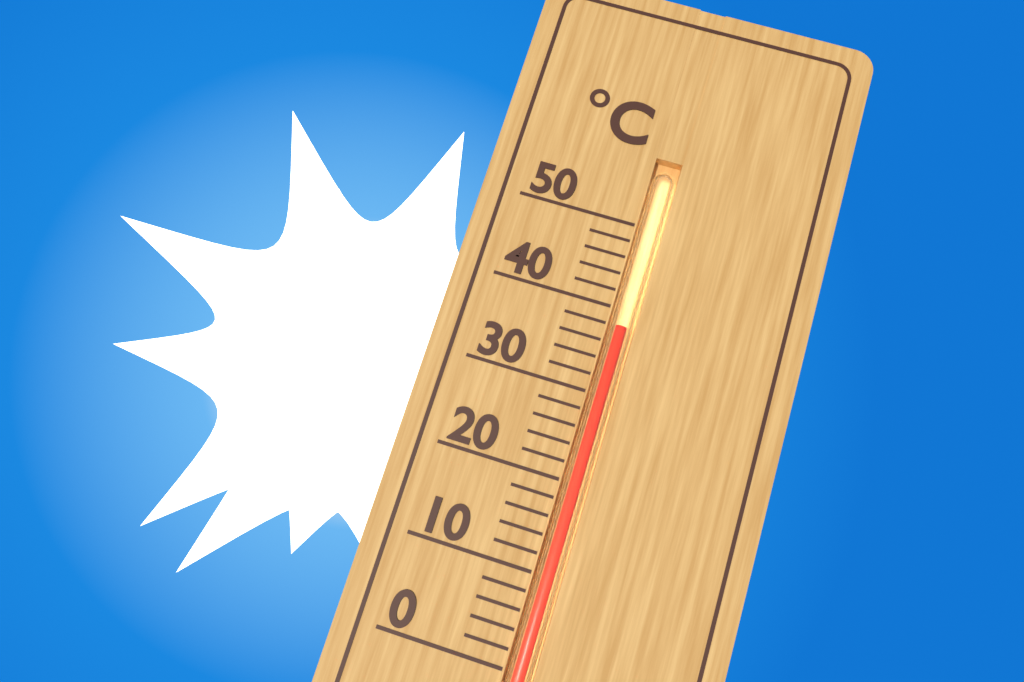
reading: 38 °C
